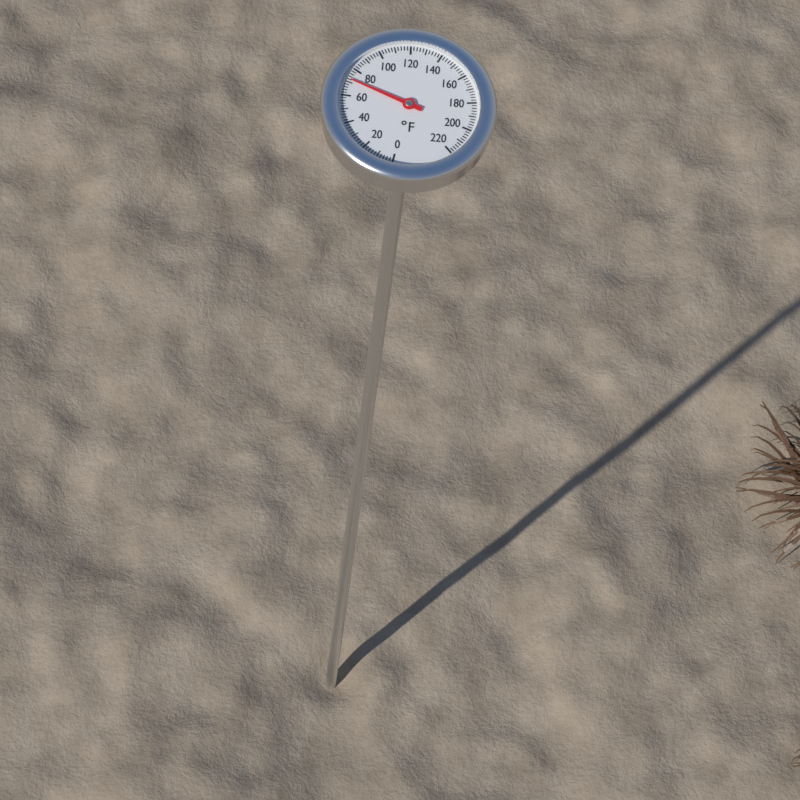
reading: 72 °F
